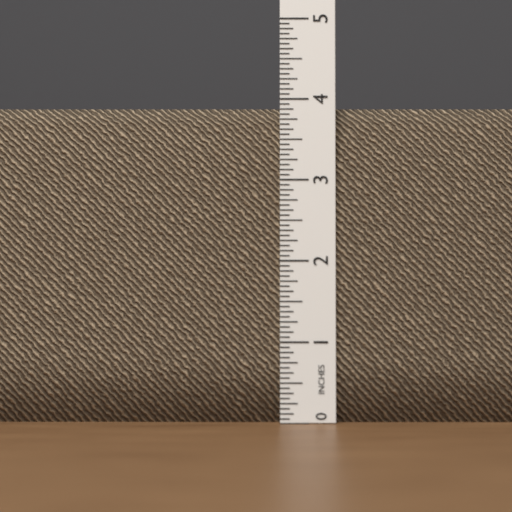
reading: 3.8750 in
